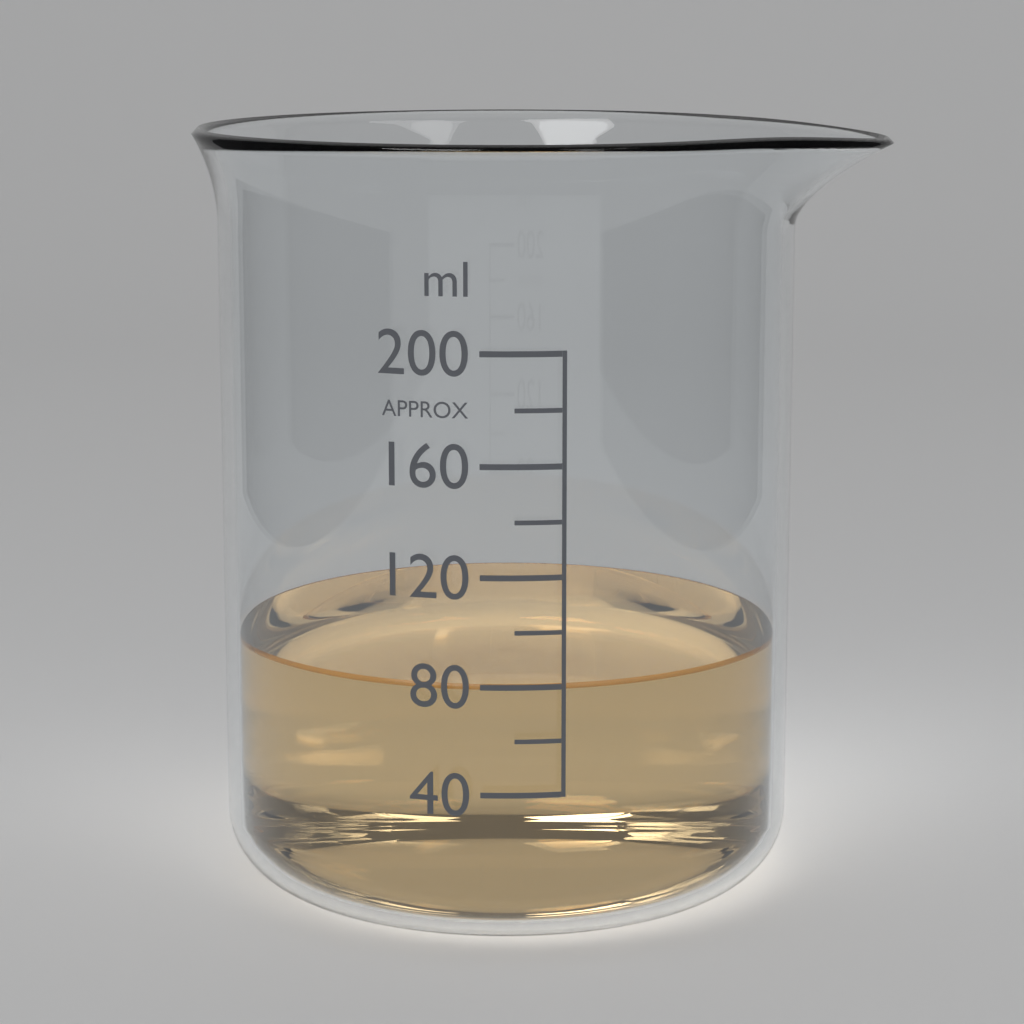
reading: 80 ml
